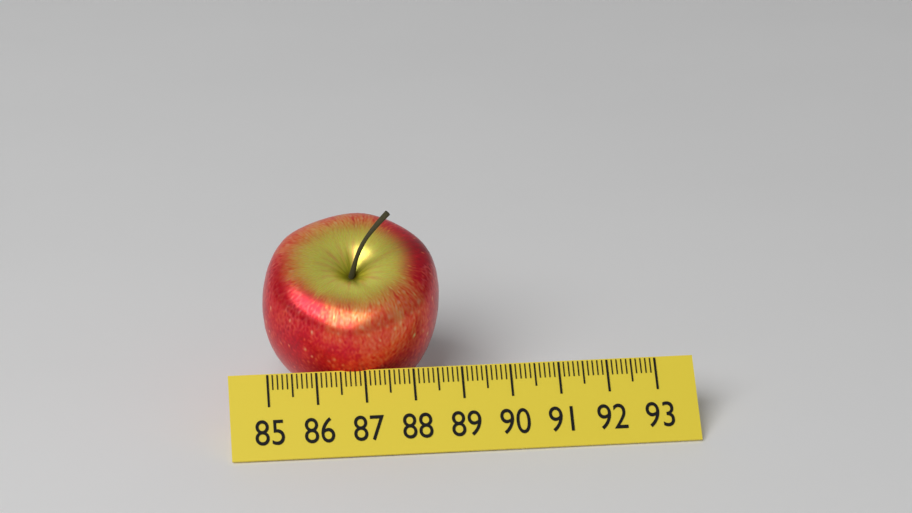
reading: 88.7 (no unit)
